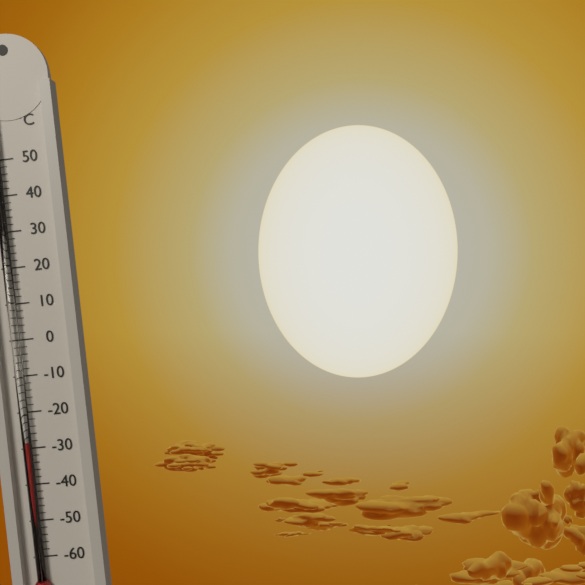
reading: -28 °C
